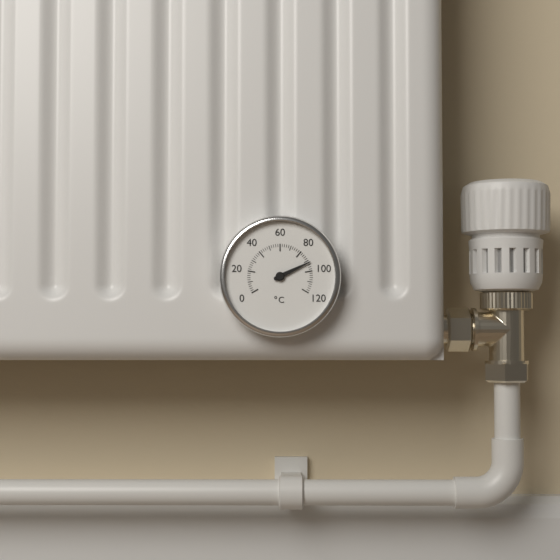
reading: 92 °C
